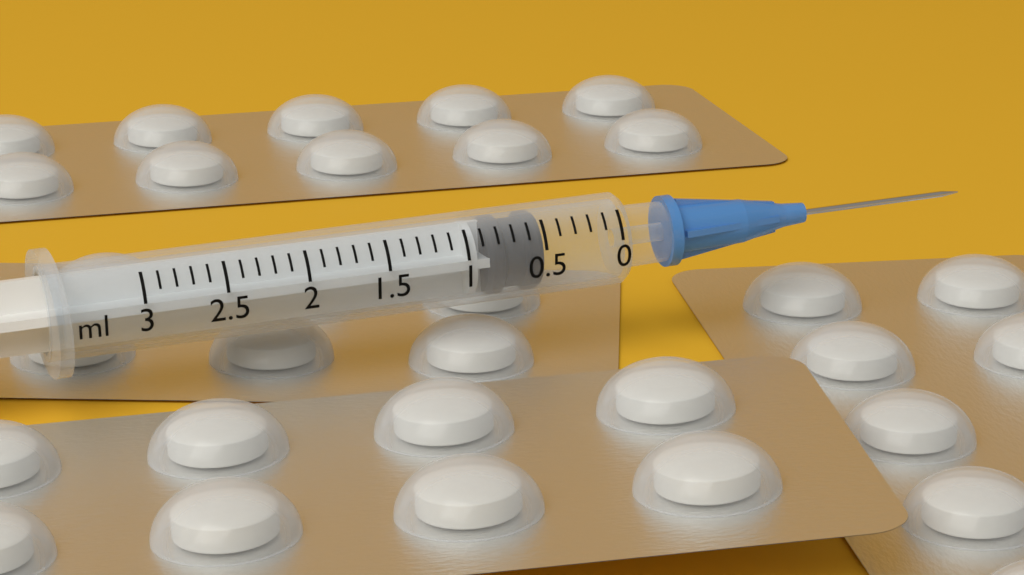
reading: 0.5 ml
